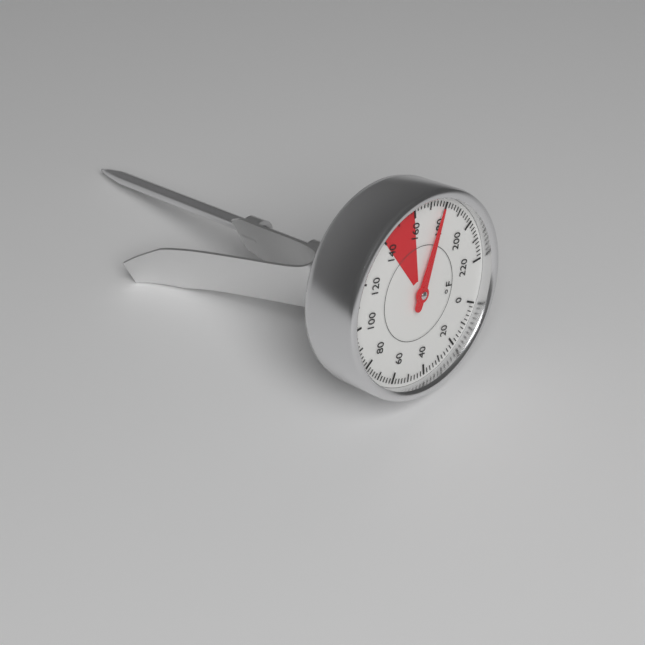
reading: 178 °F
